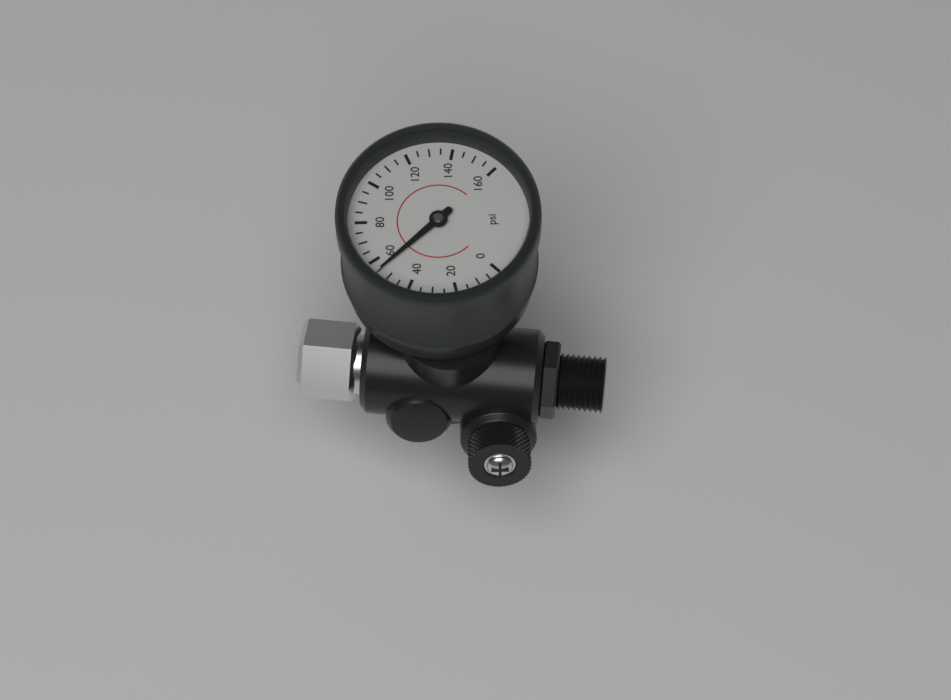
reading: 55 psi
